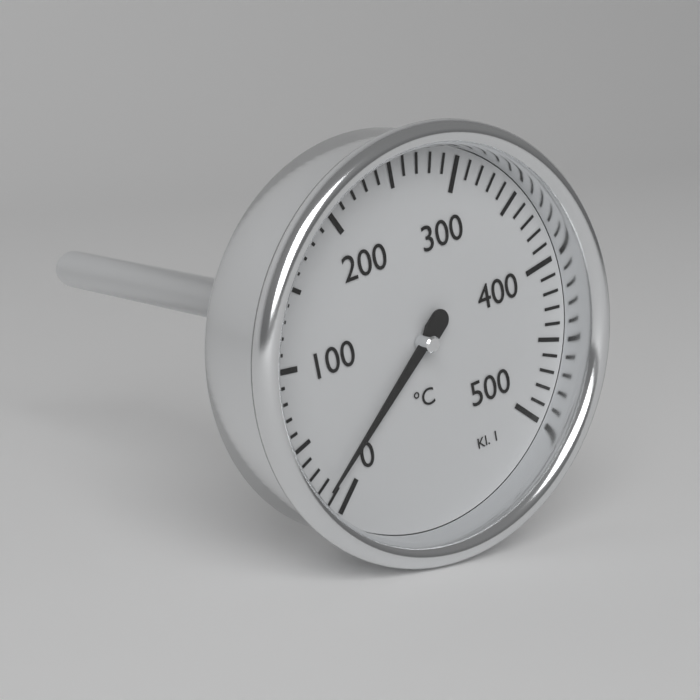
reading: 15 °C
